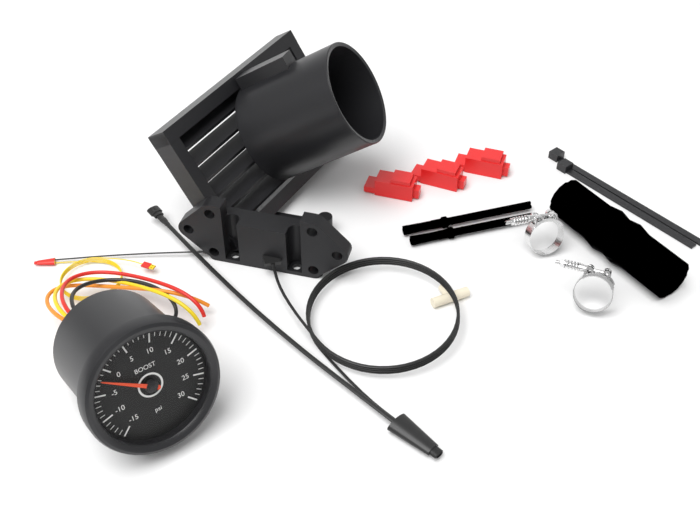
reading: -2 psi
